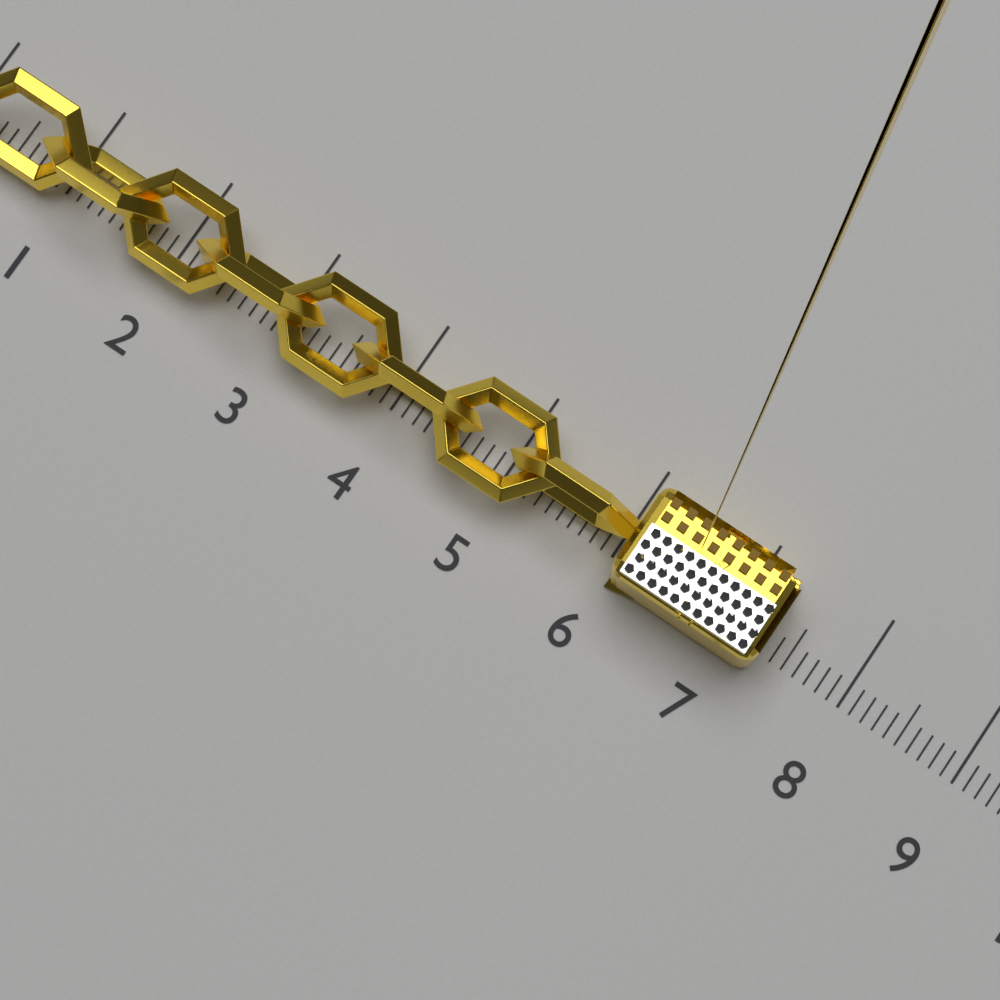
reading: 7.3 (no unit)
